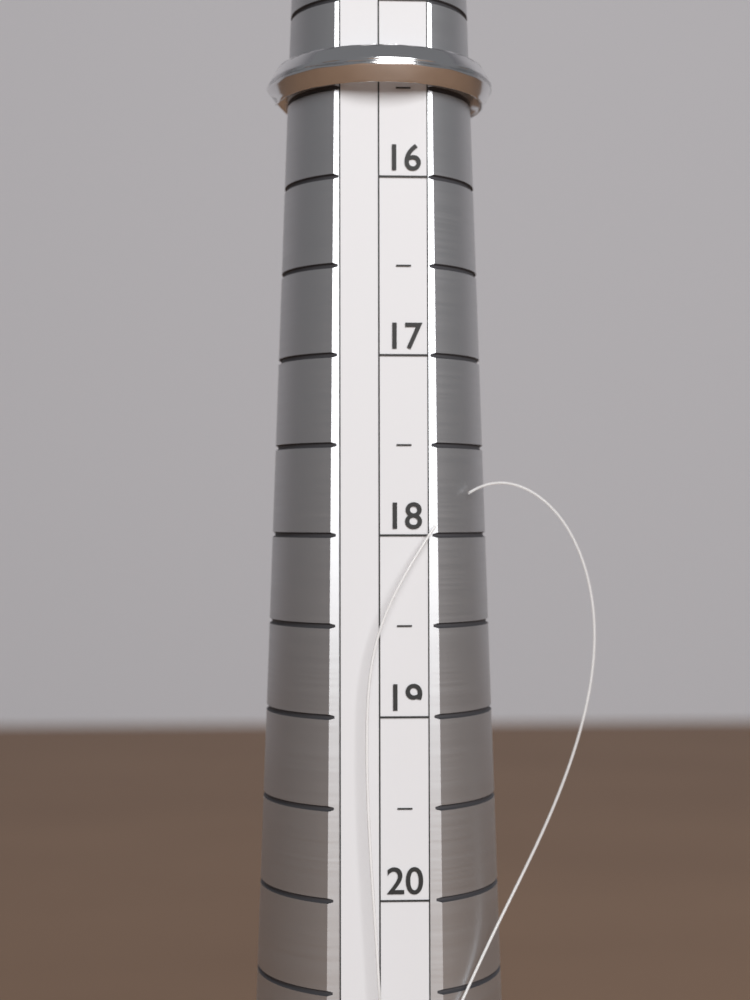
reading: 15.5 (no unit)
